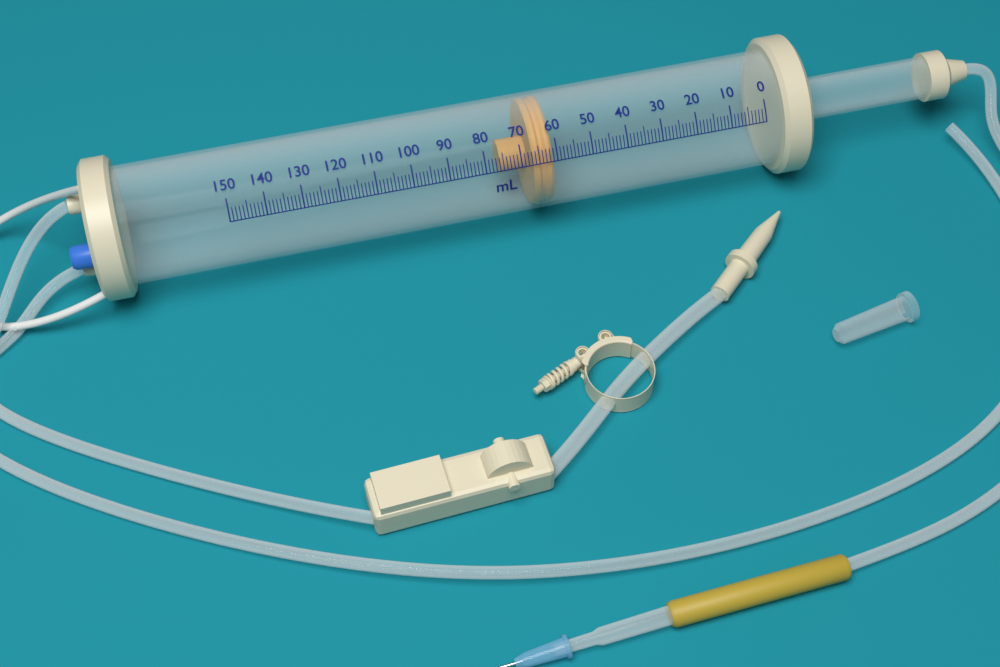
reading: 61 ml
